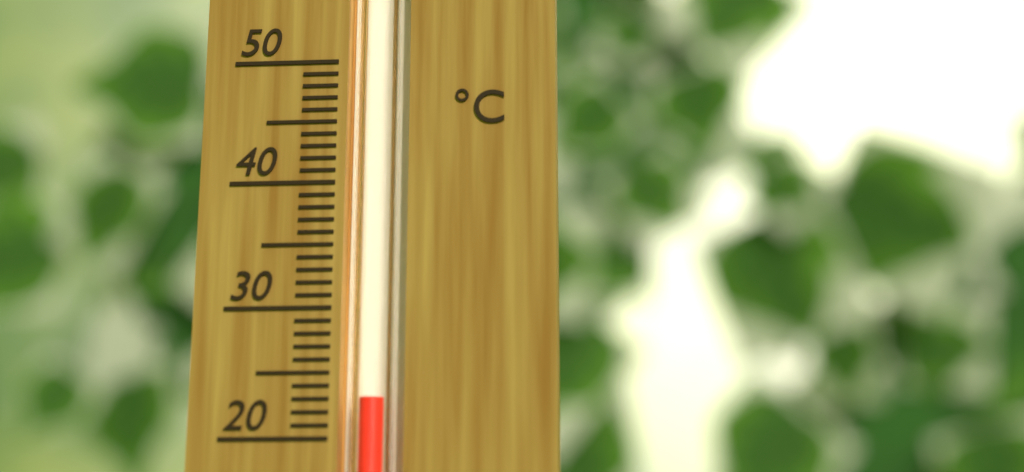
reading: 23 °C
